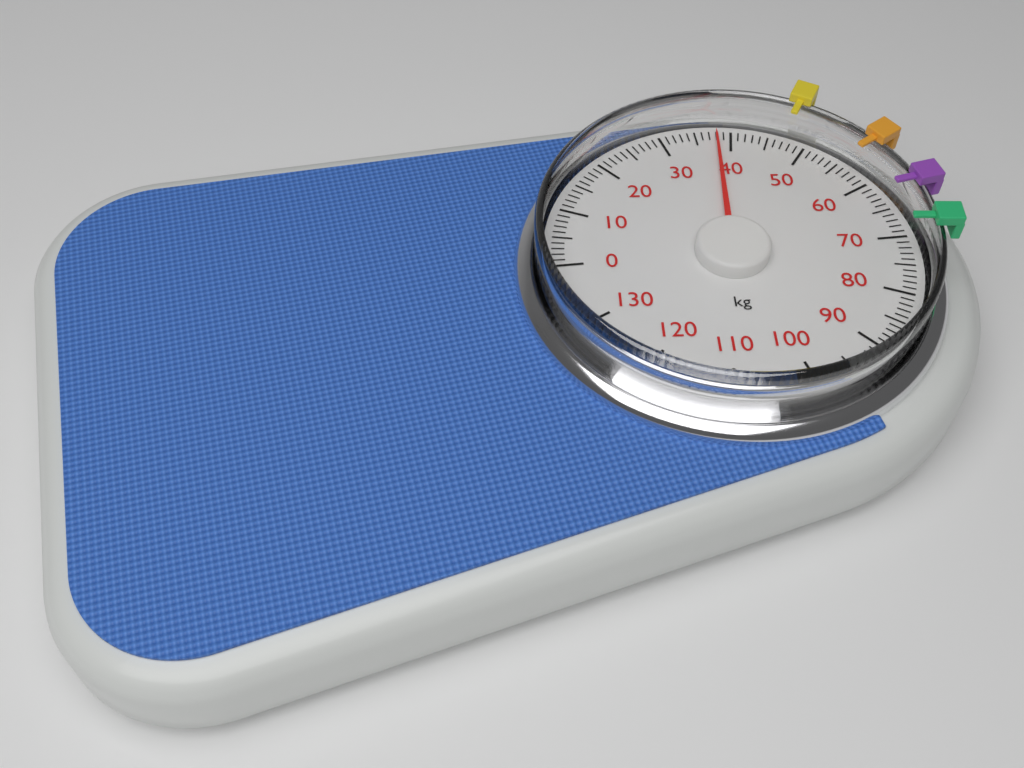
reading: 38 kg
